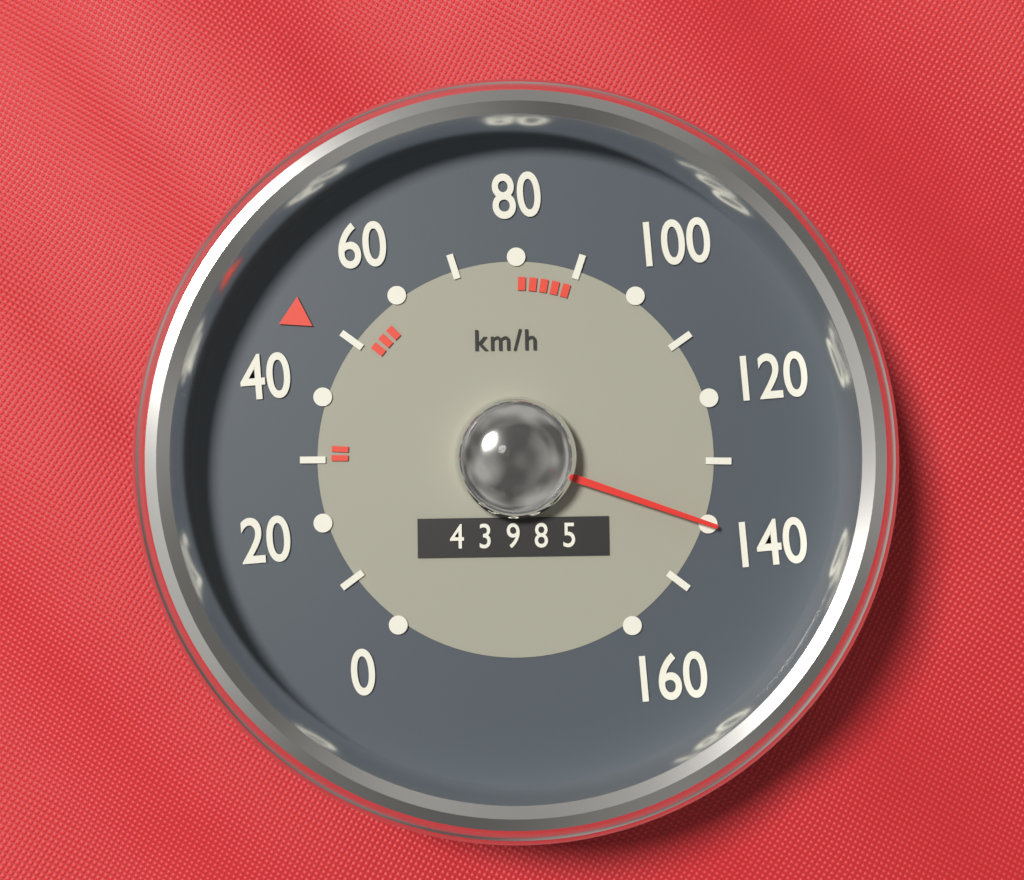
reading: 140 km/h
